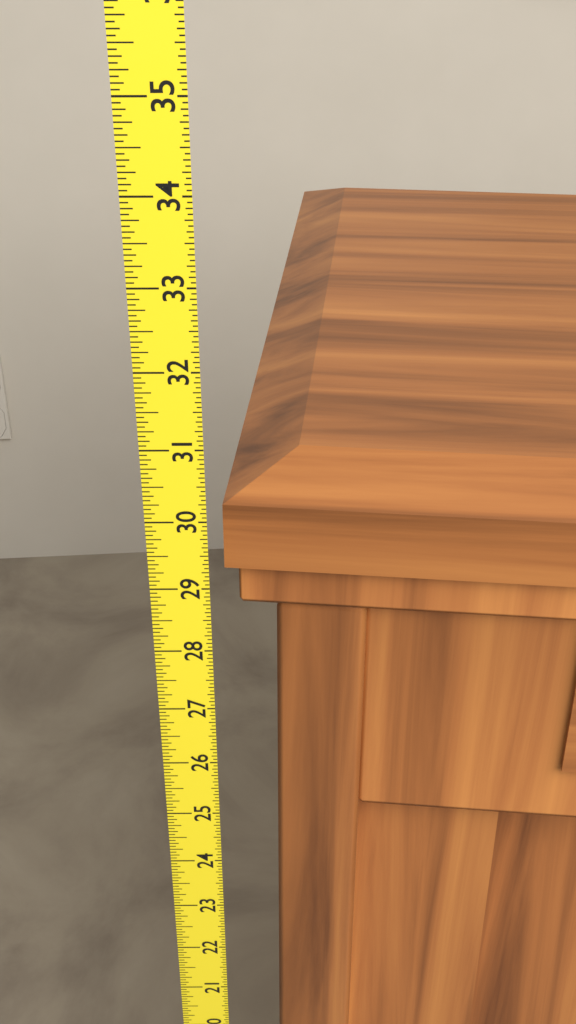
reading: 30.4375 (no unit)
